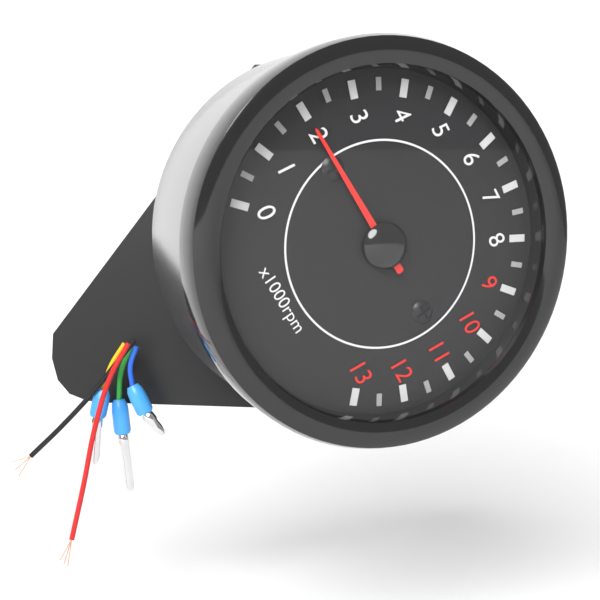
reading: 2.0 x1000rpm
